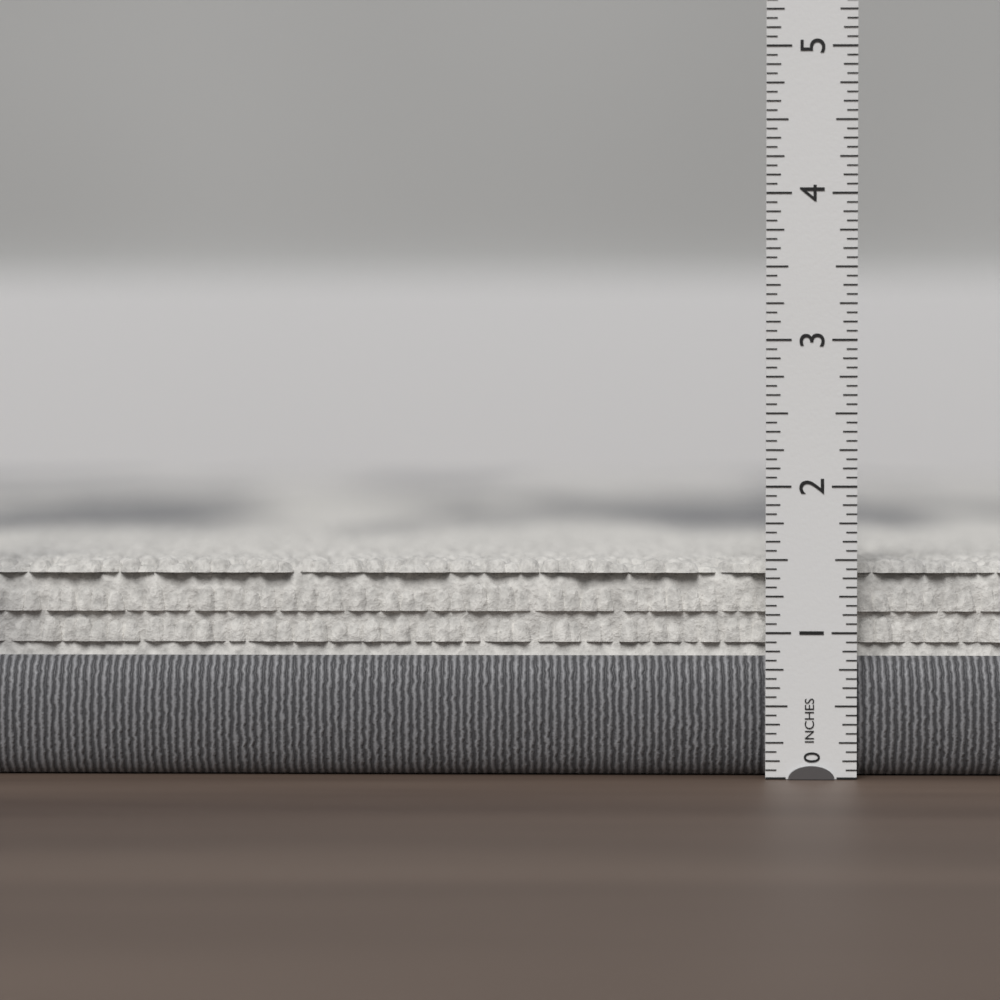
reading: 1.5000 in
